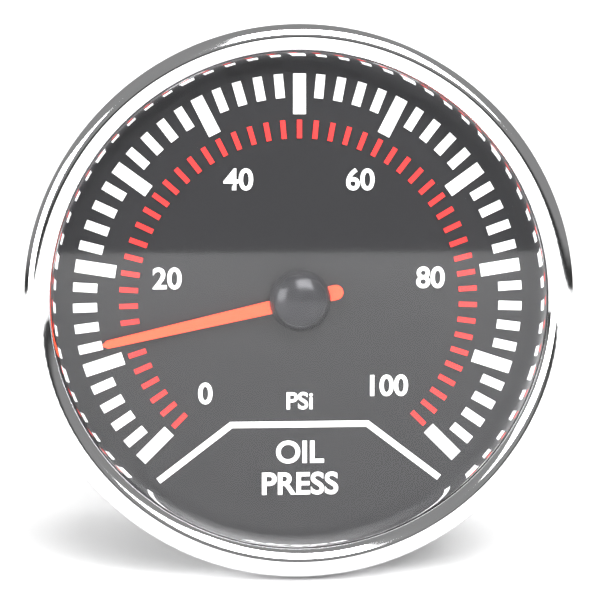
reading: 12 psi
